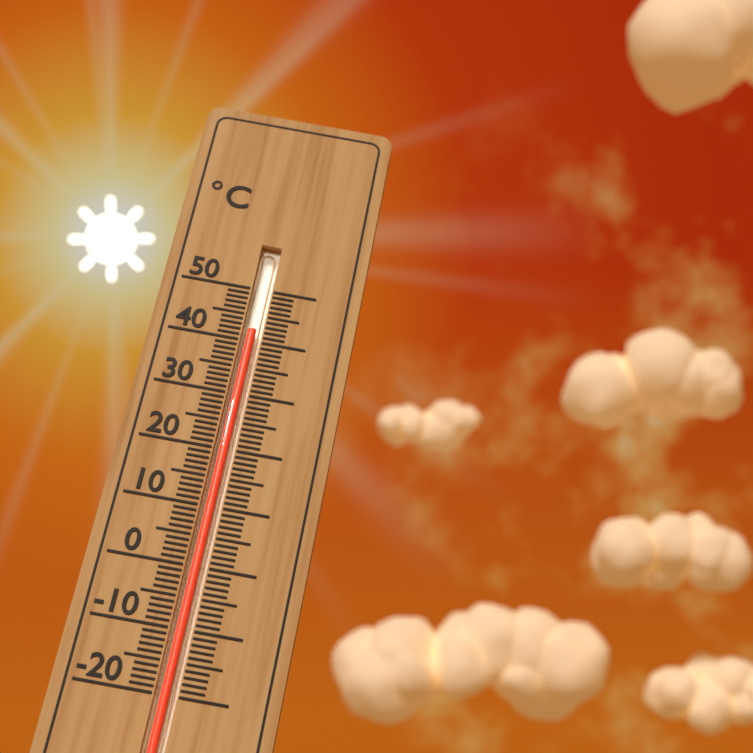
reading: 42 °C
